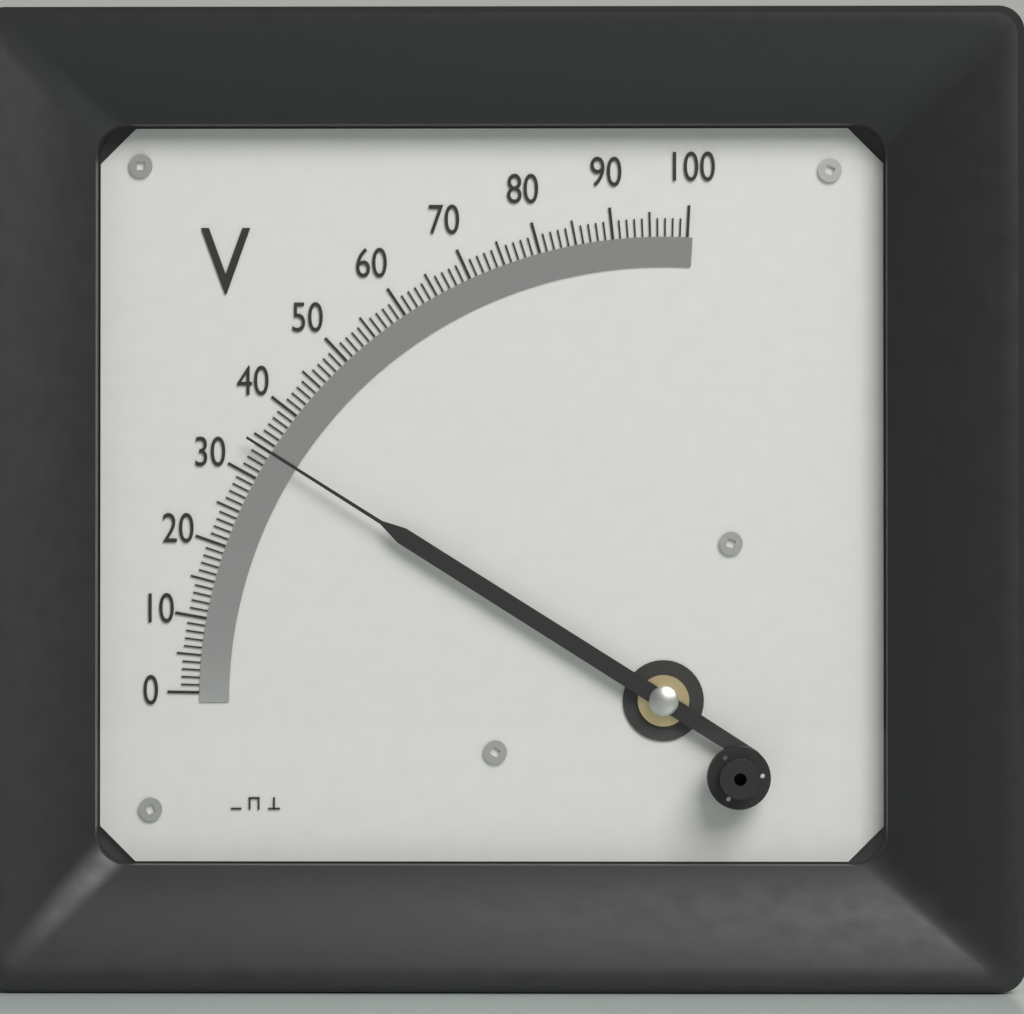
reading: 34 V
